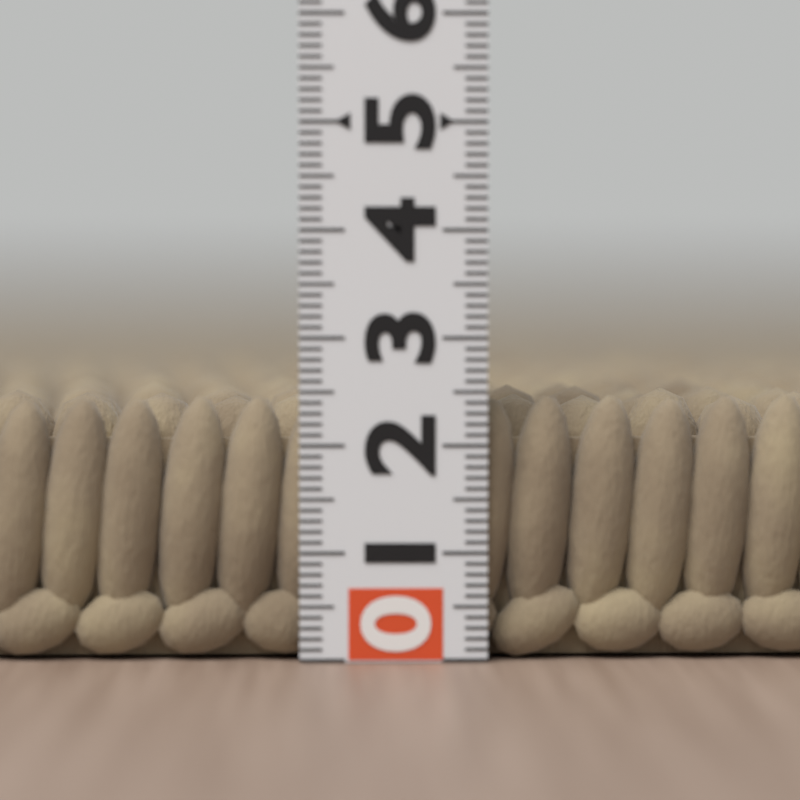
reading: 2.5 (no unit)
